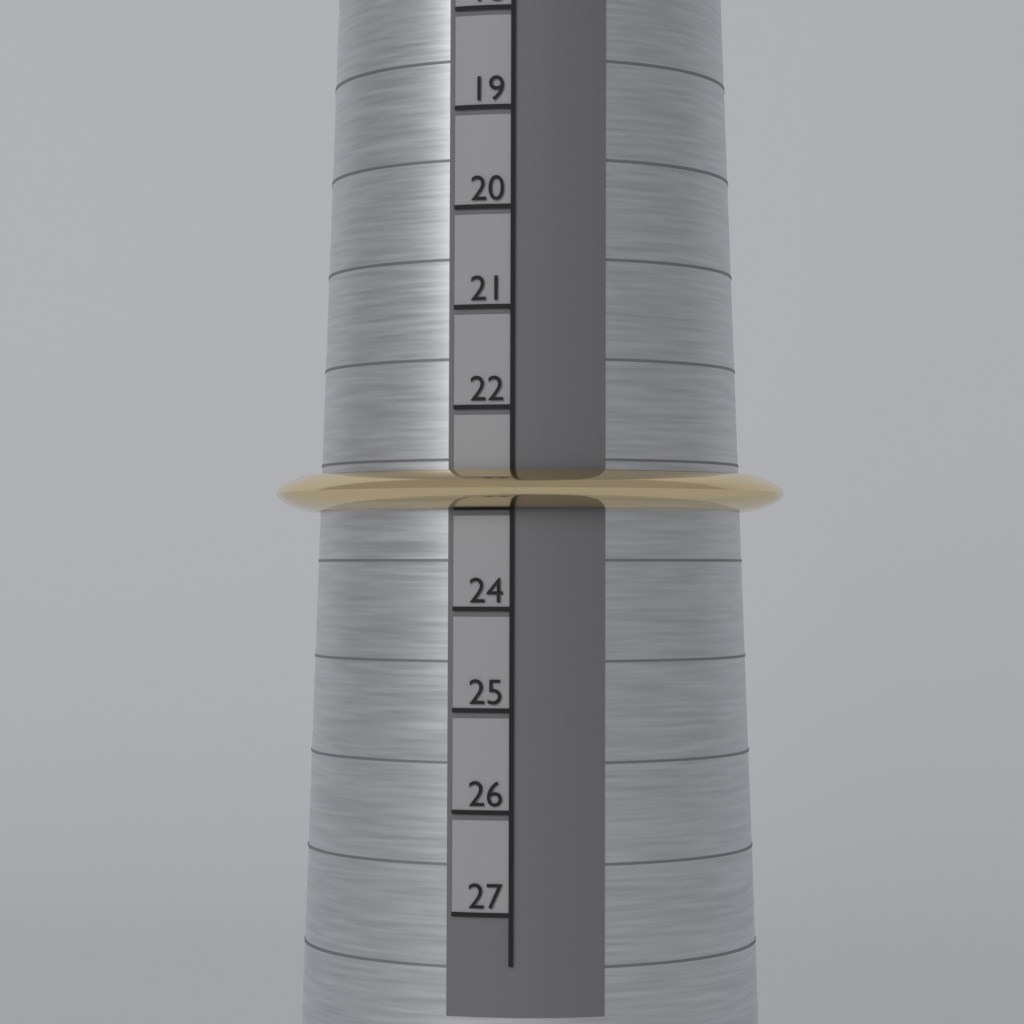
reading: 23 (no unit)
